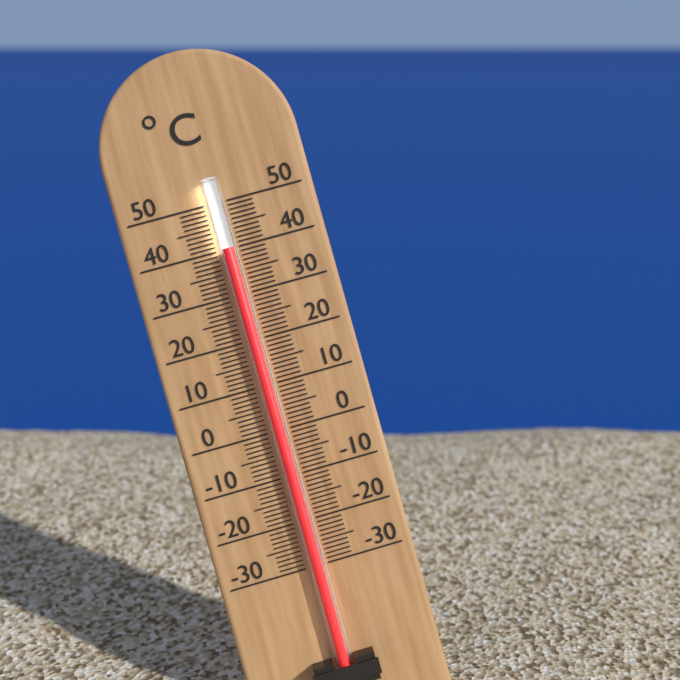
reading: 40 °C
